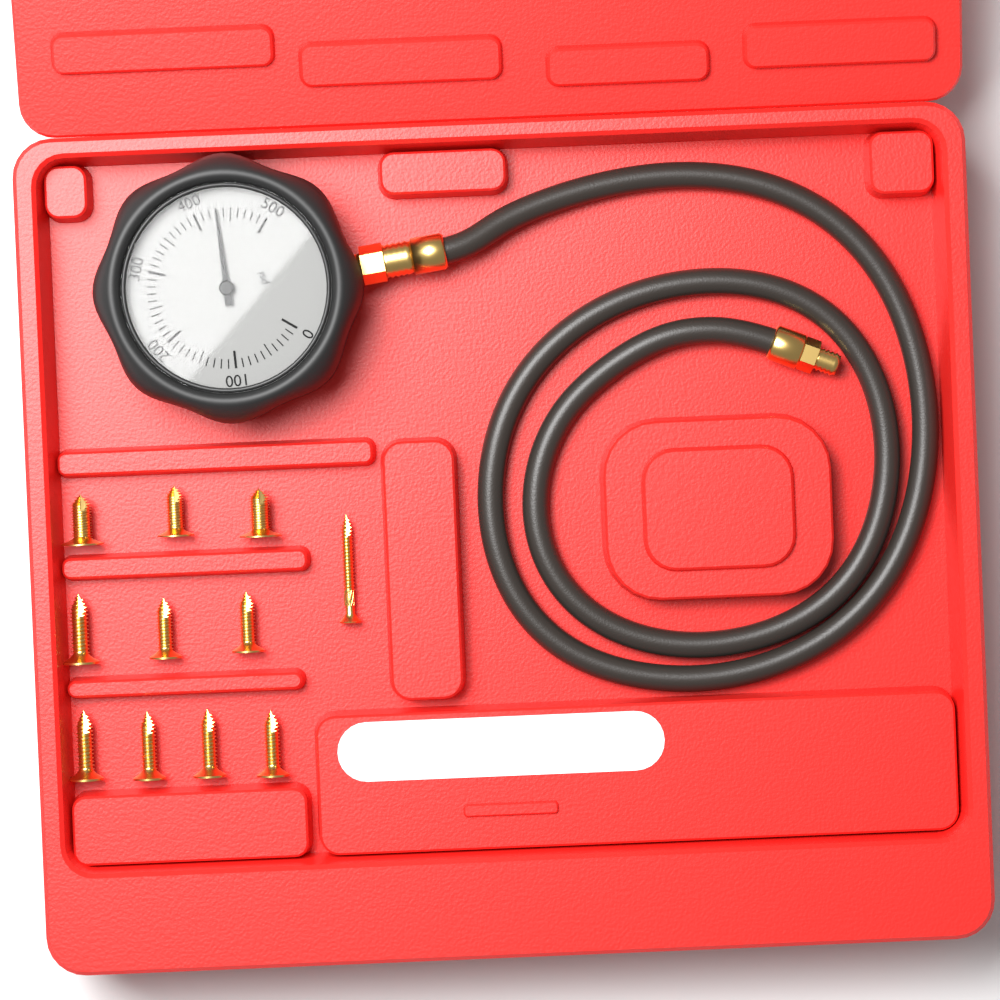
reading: 430 psi
